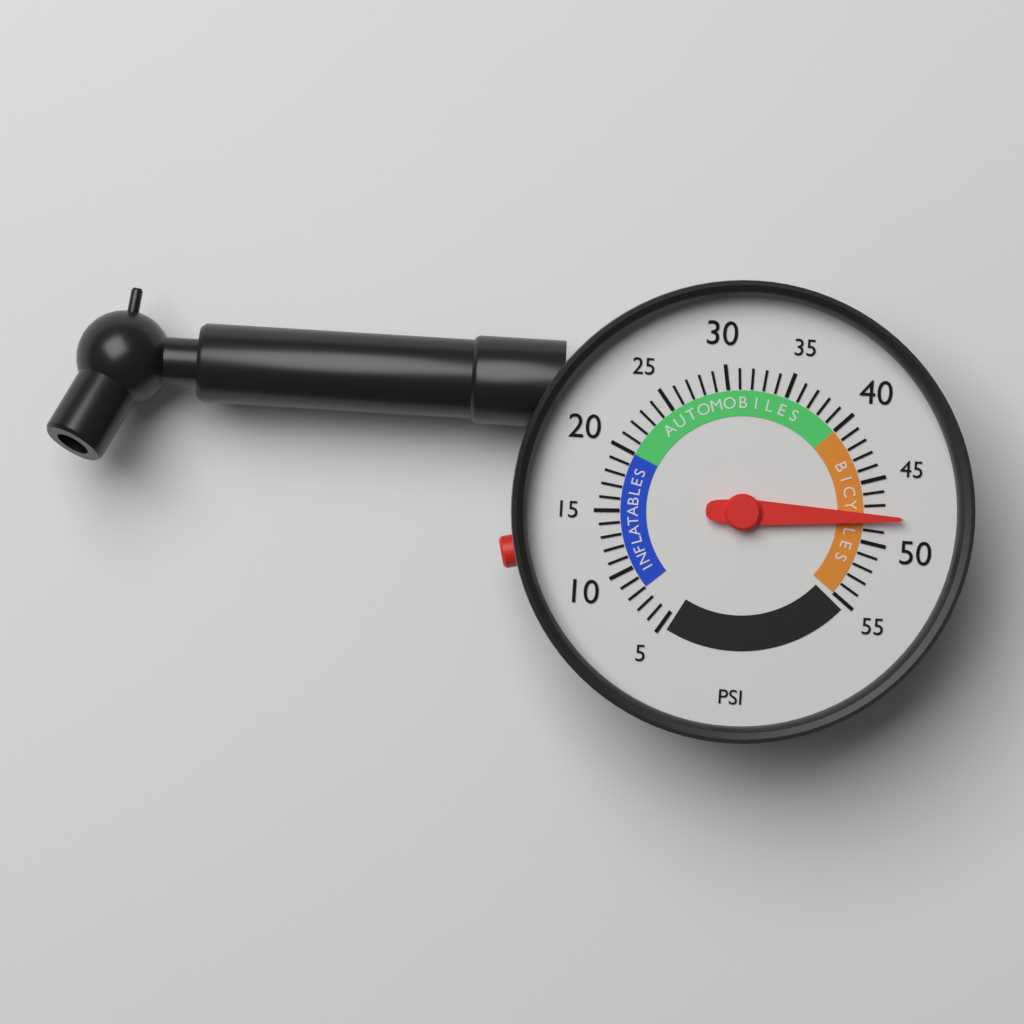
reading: 48 psi
